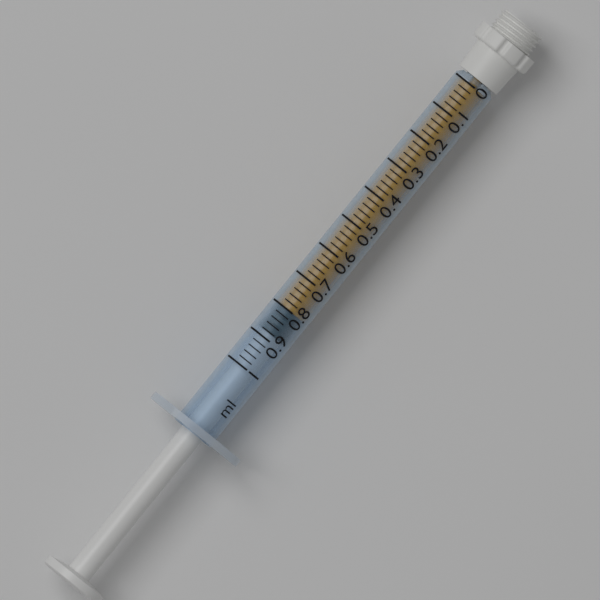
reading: 0.80 ml
